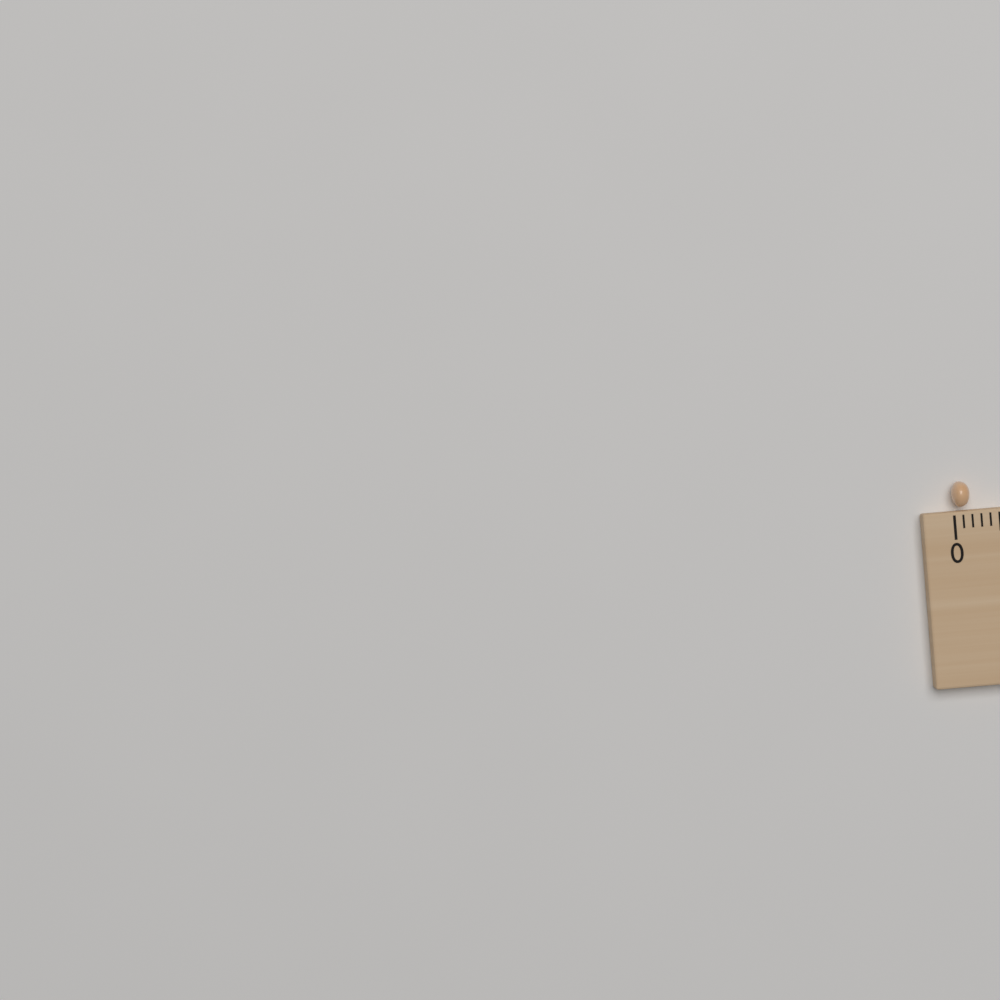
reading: 0.2 (no unit)
